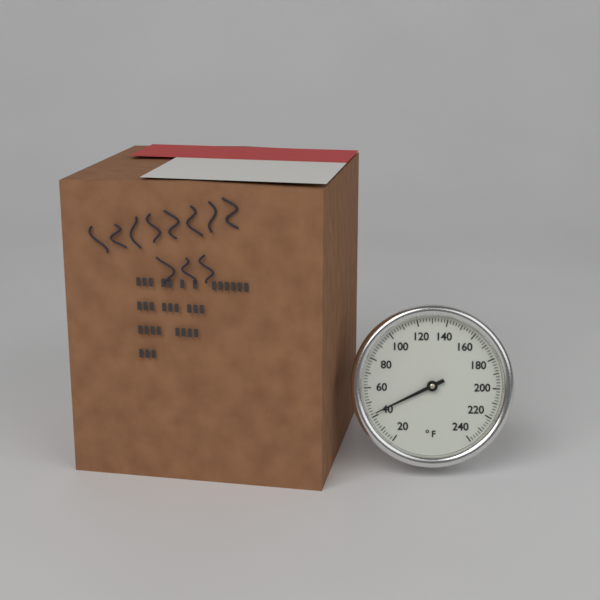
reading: 42 °F
